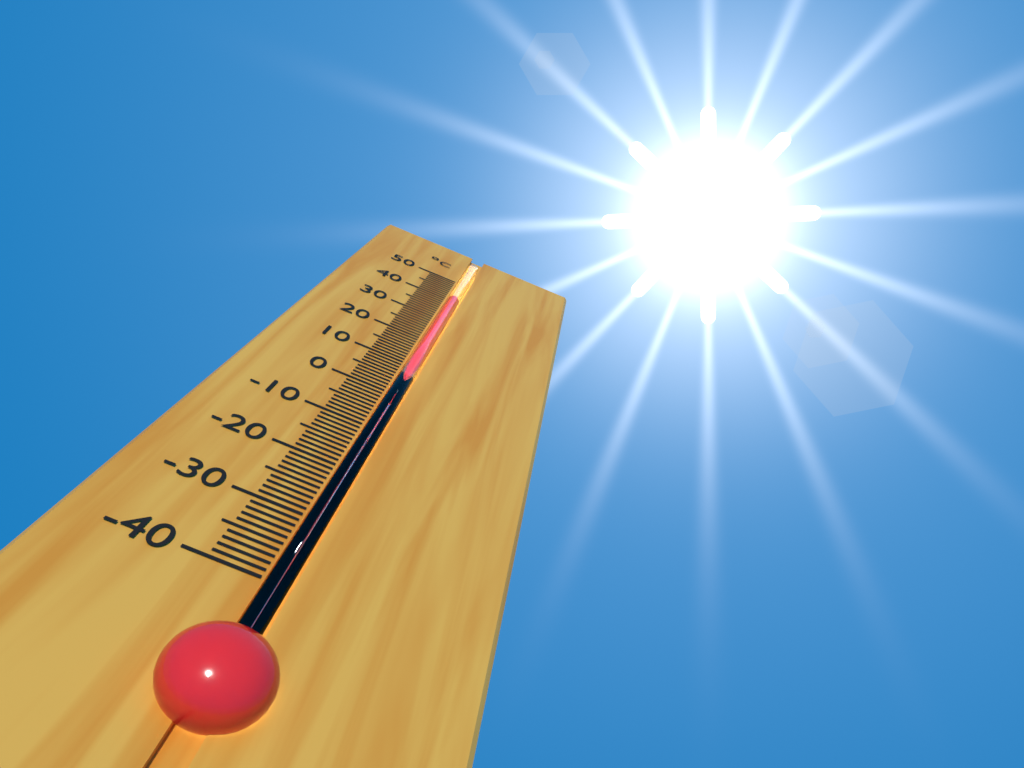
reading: 40 °C
